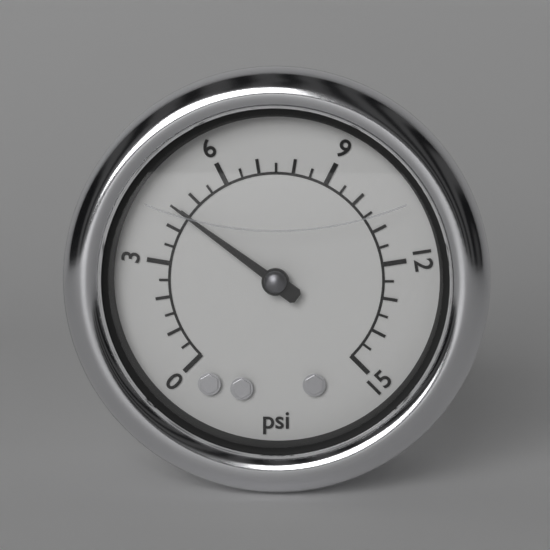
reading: 4.5 psi
